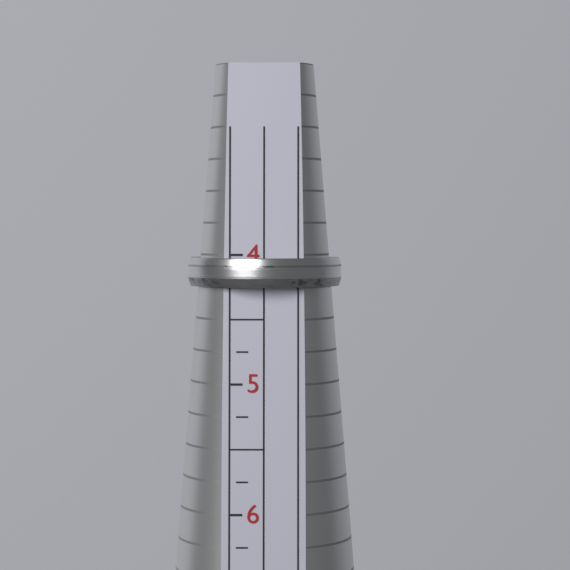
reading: 4.25 (no unit)
